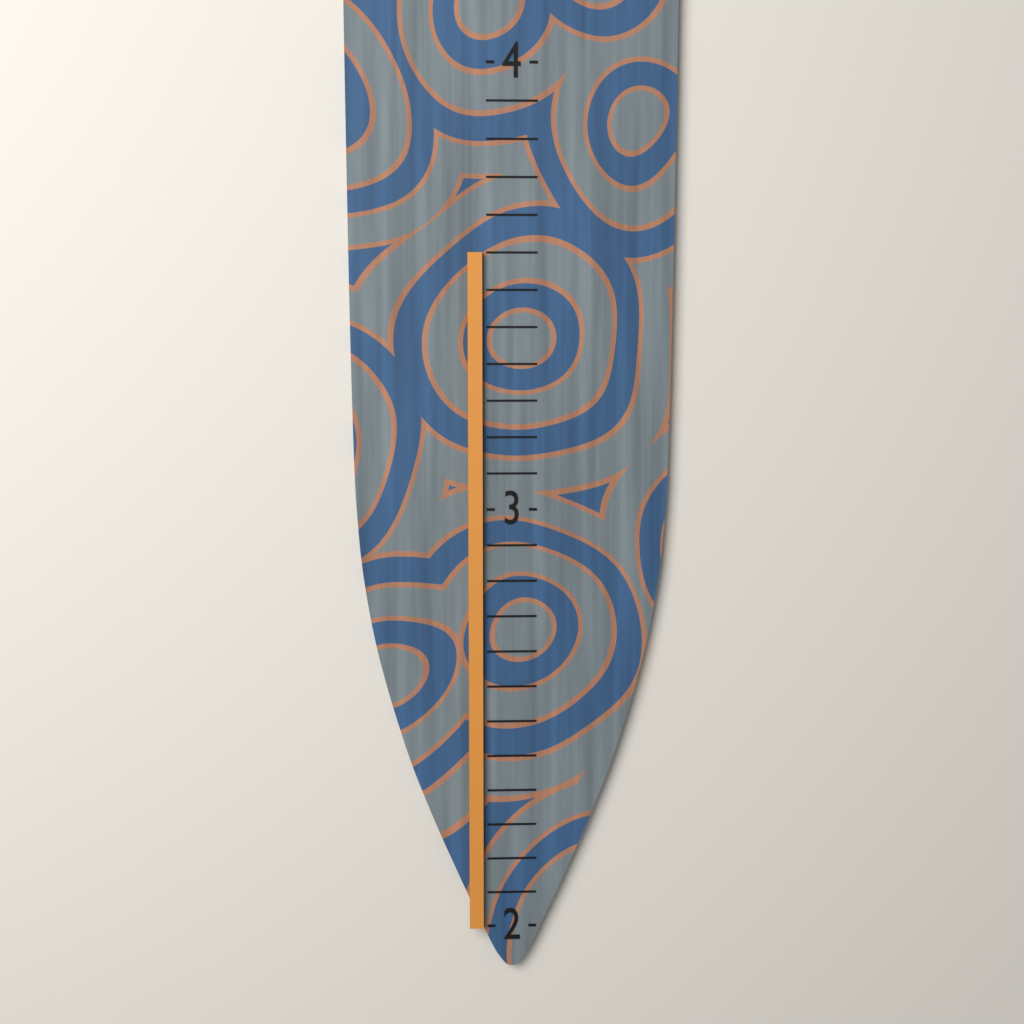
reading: 3.583333 (no unit)
